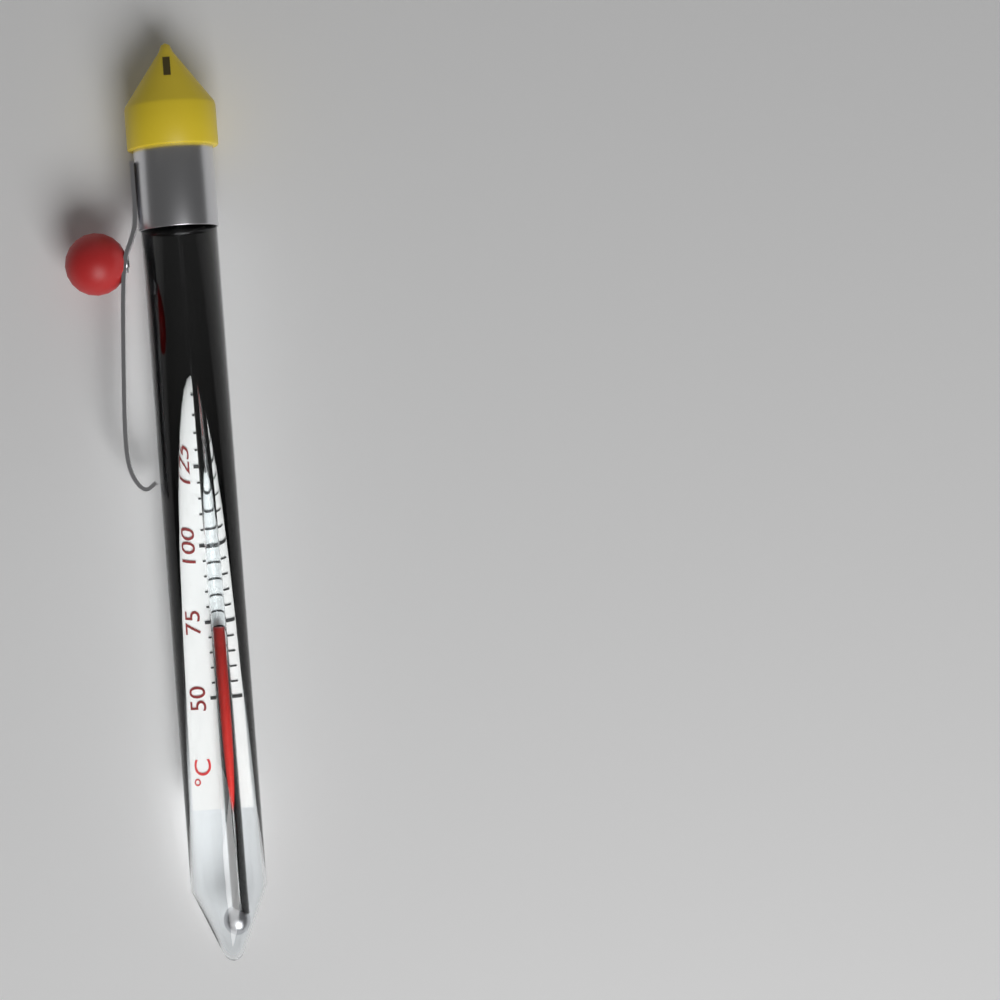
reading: 75 °C
